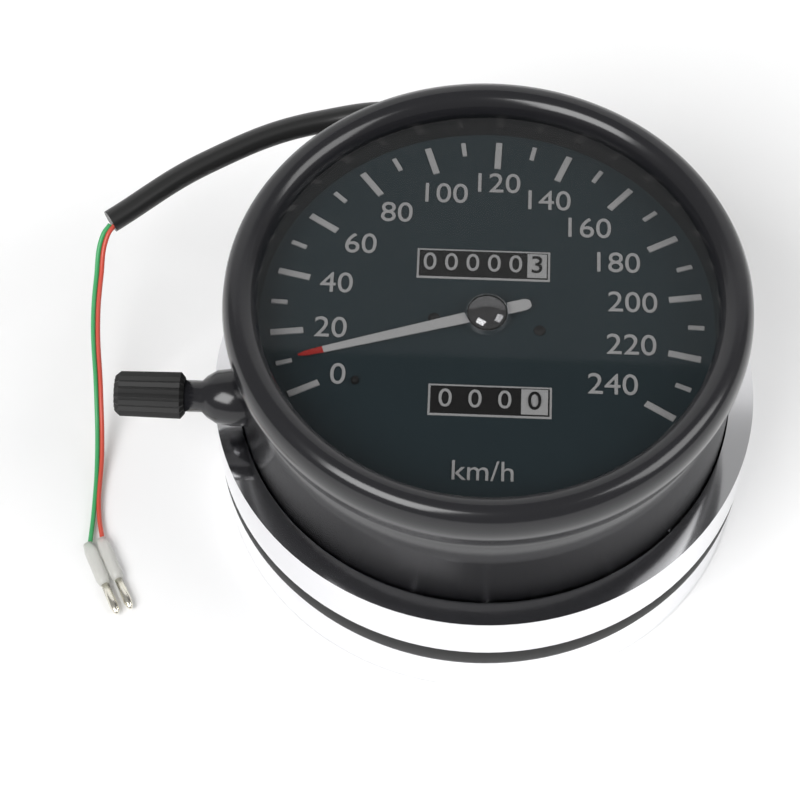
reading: 10 km/h
